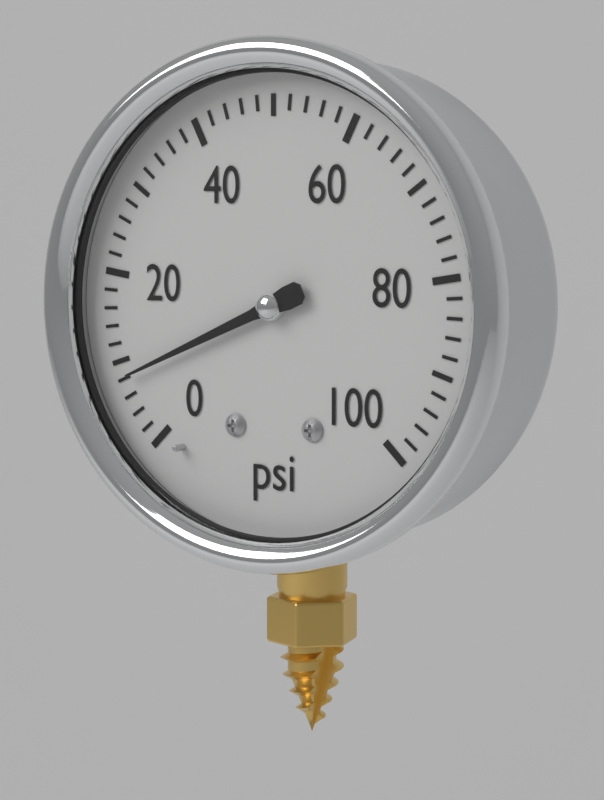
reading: 8 psi
